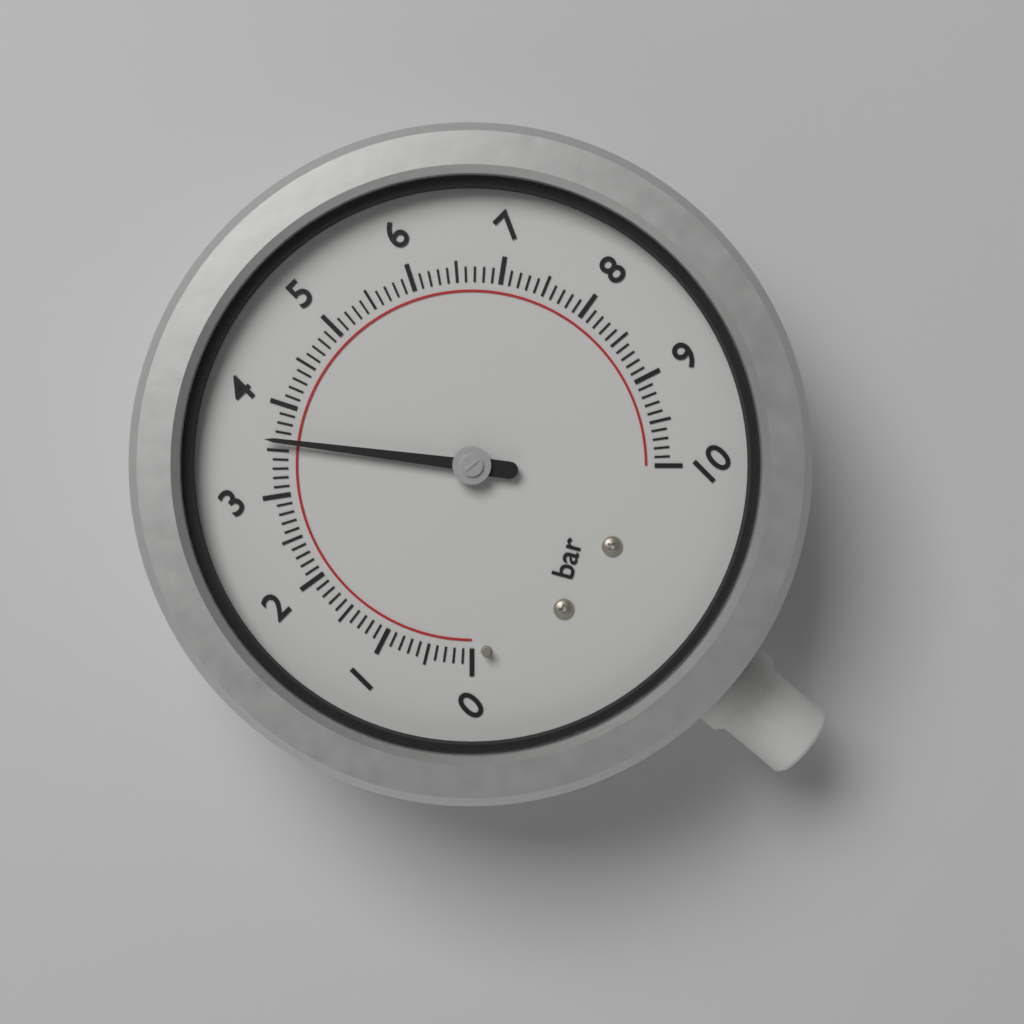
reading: 3.6 bar
